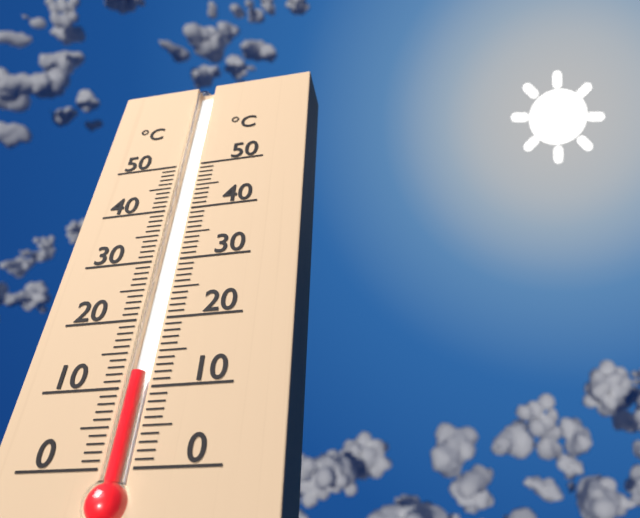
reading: 12 °C
